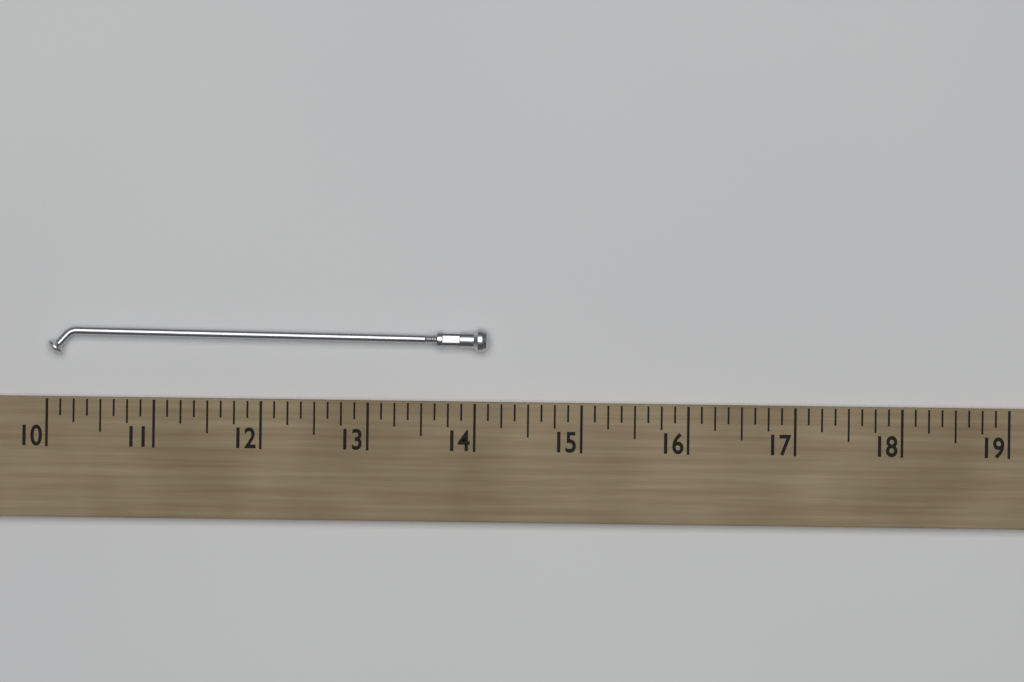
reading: 14.125 (no unit)
